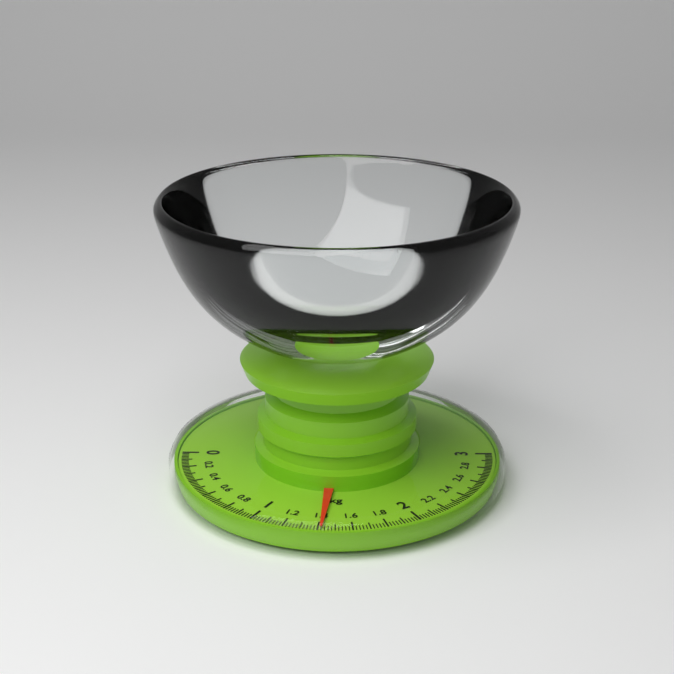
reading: 1.42 kg
